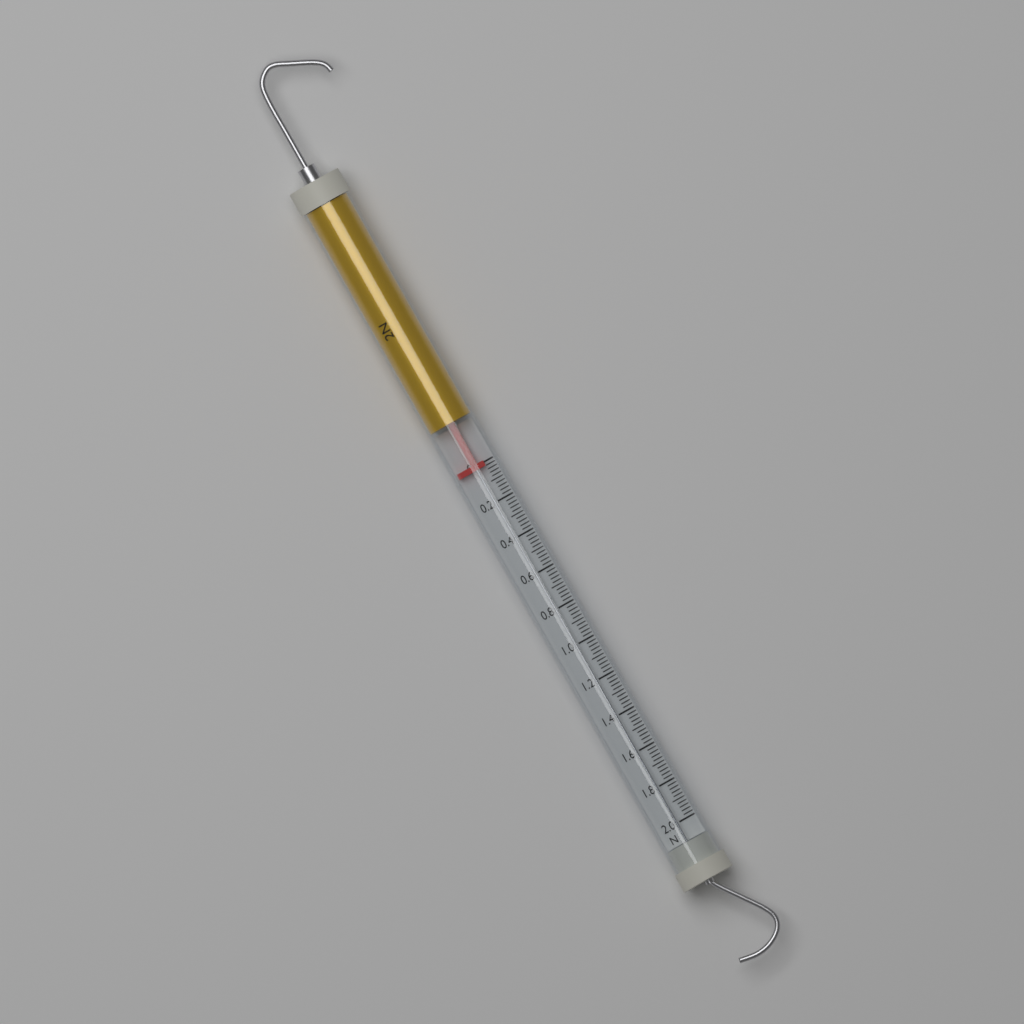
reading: 0.02 N
